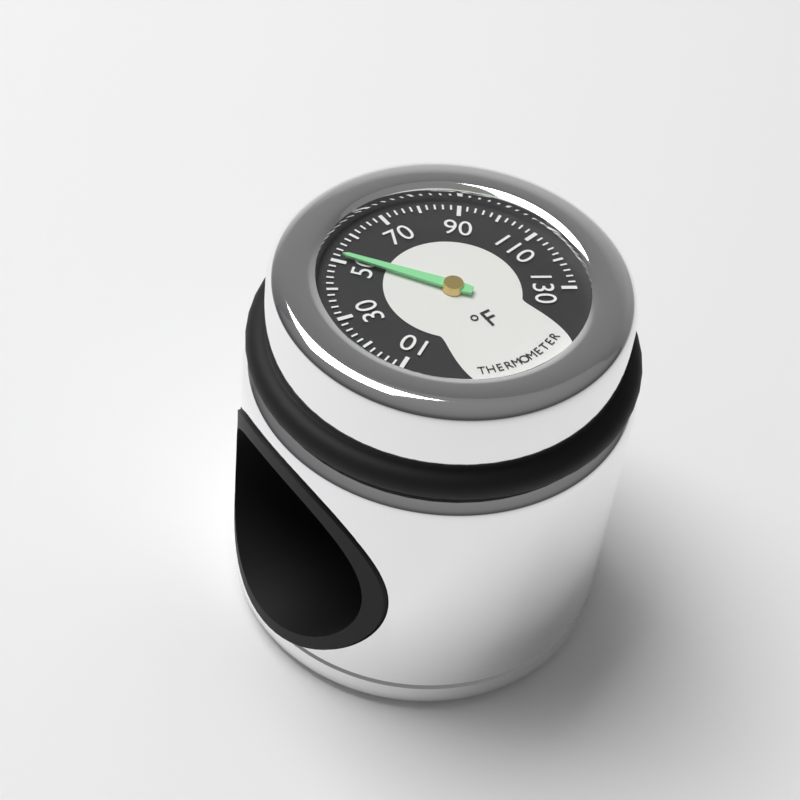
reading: 52 °F
